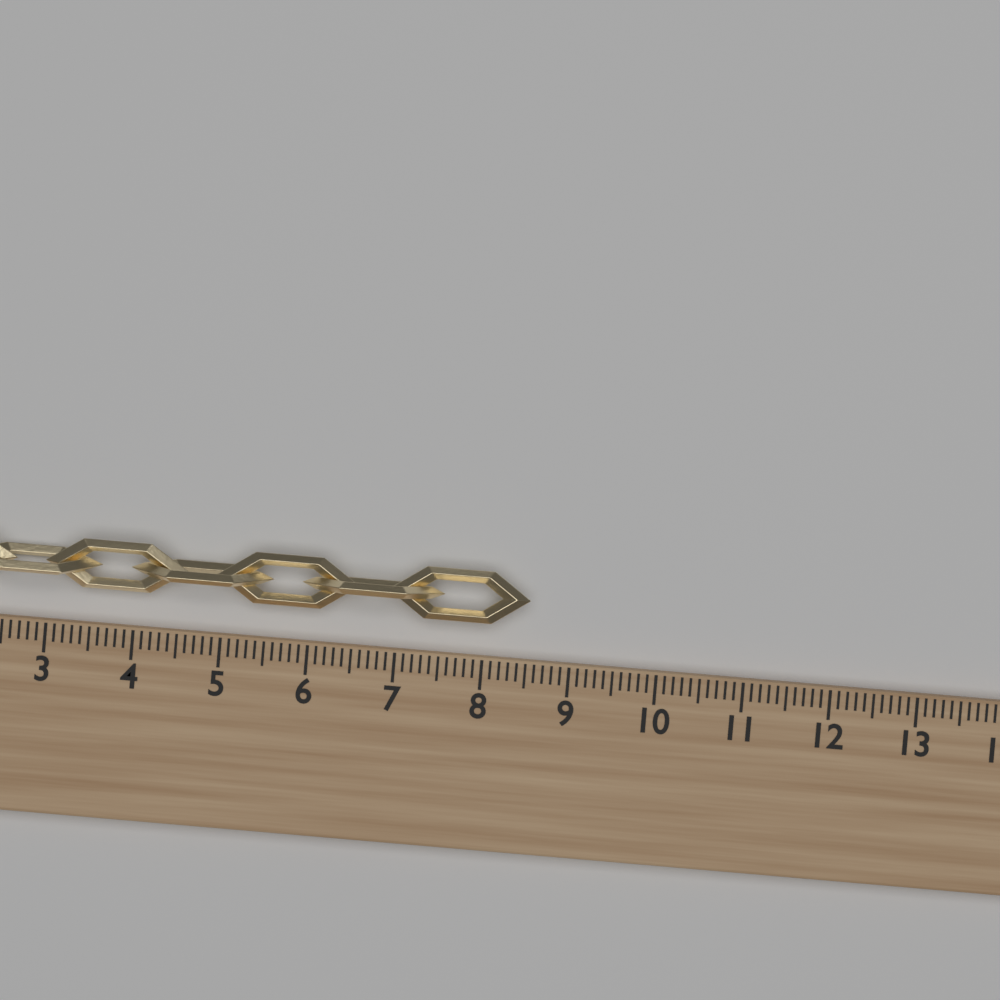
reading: 8.5 (no unit)
